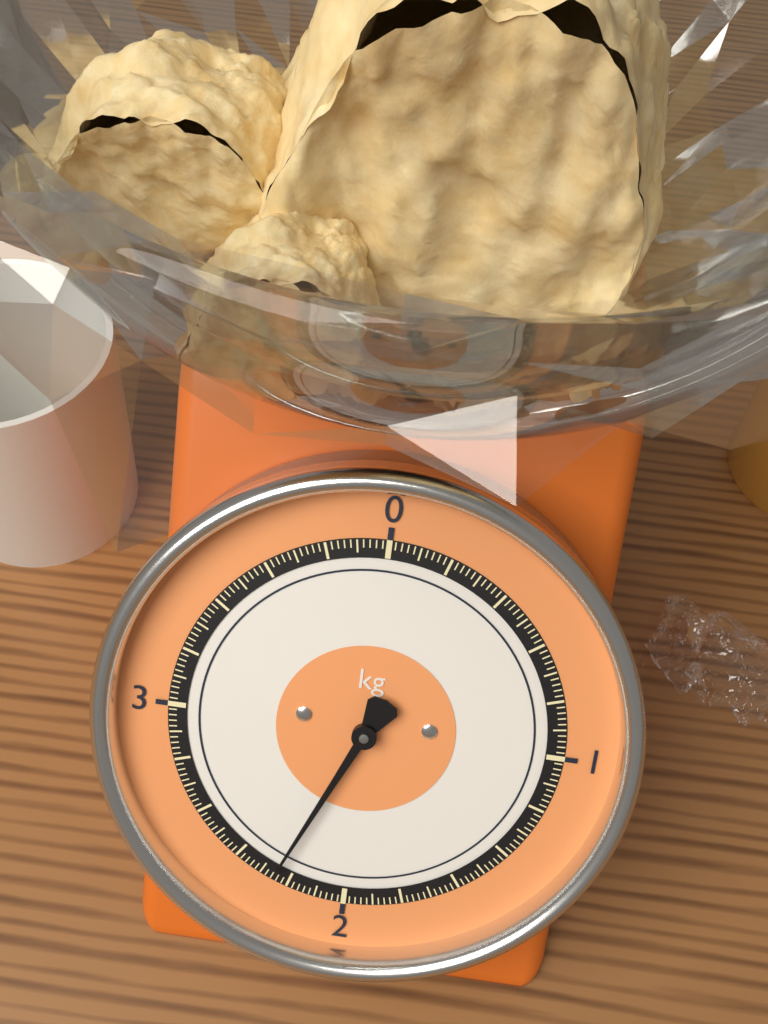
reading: 2.26 kg
